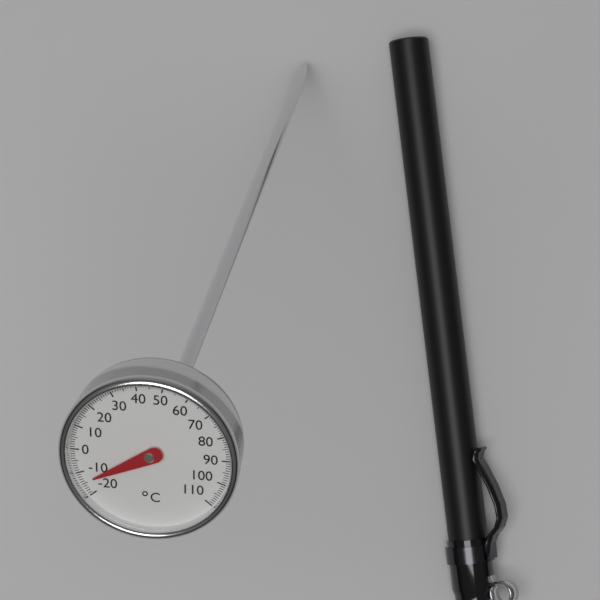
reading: -14 °C
